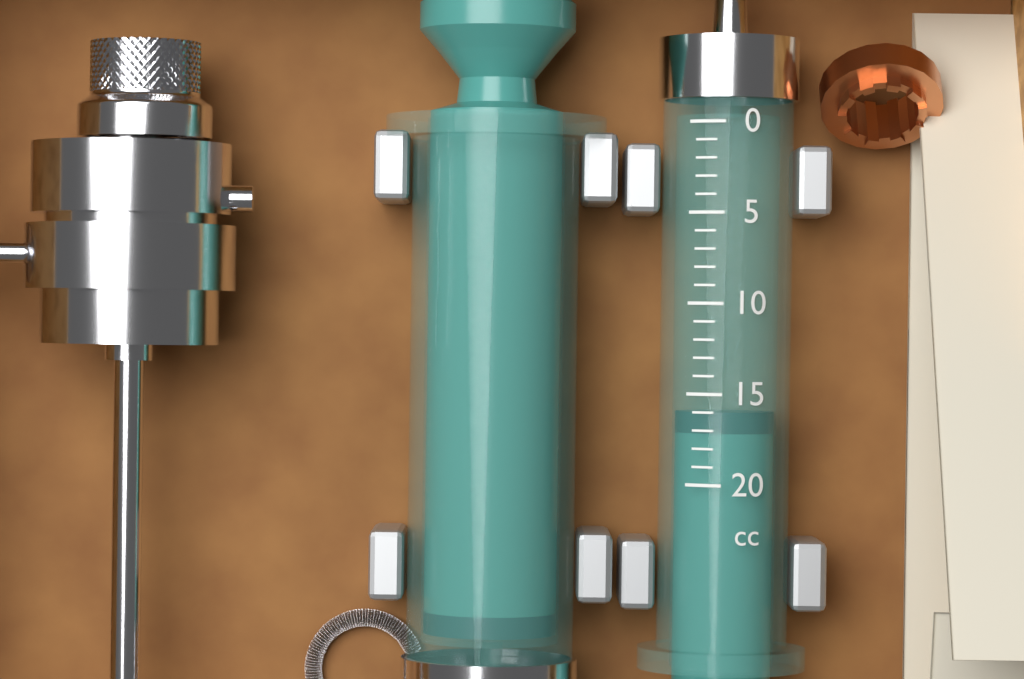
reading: 16 cc
